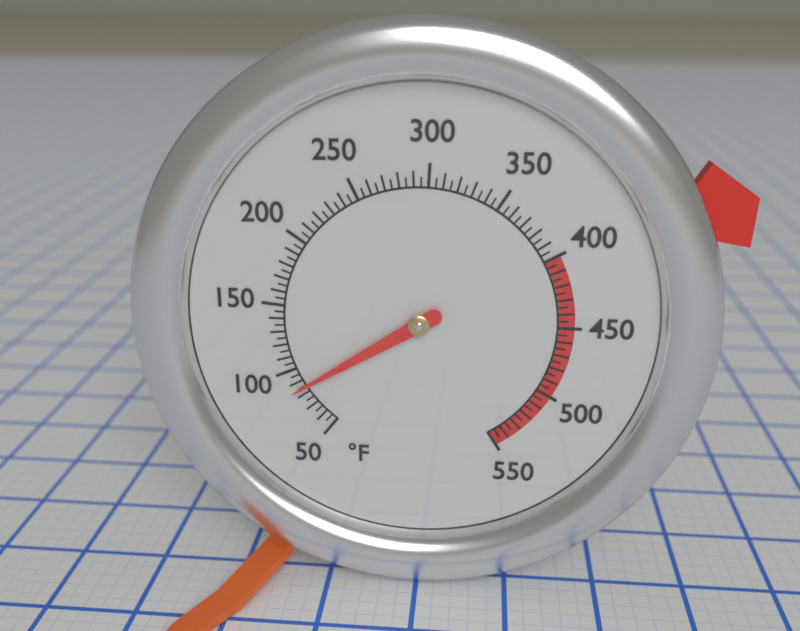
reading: 85 °F
